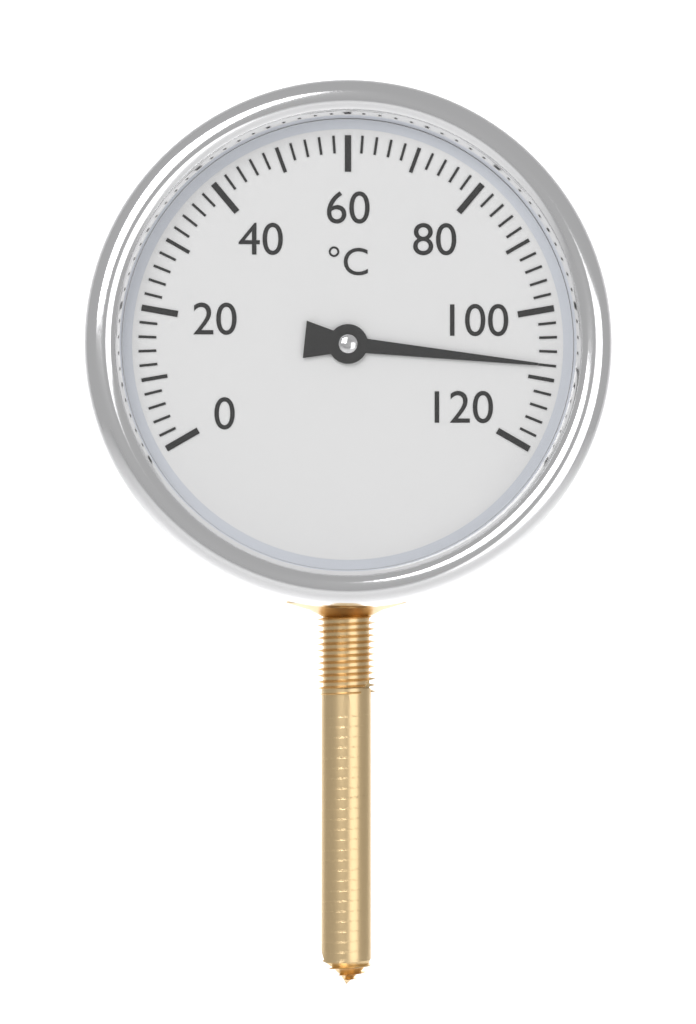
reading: 108 °C
